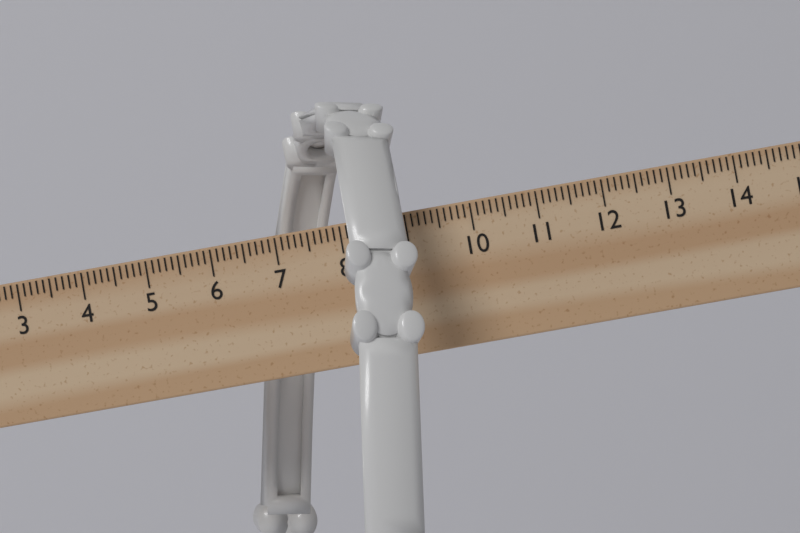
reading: 9.2 cm
